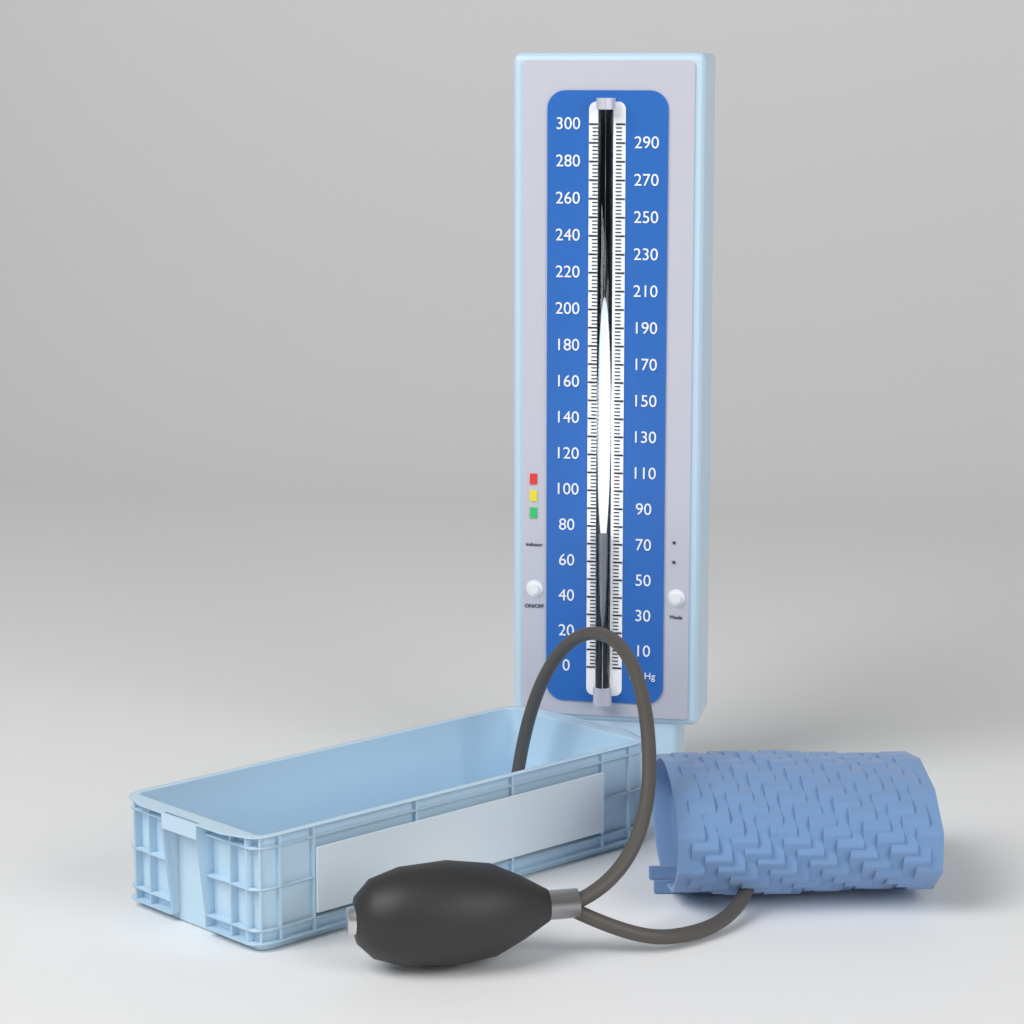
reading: 78 mmHg
